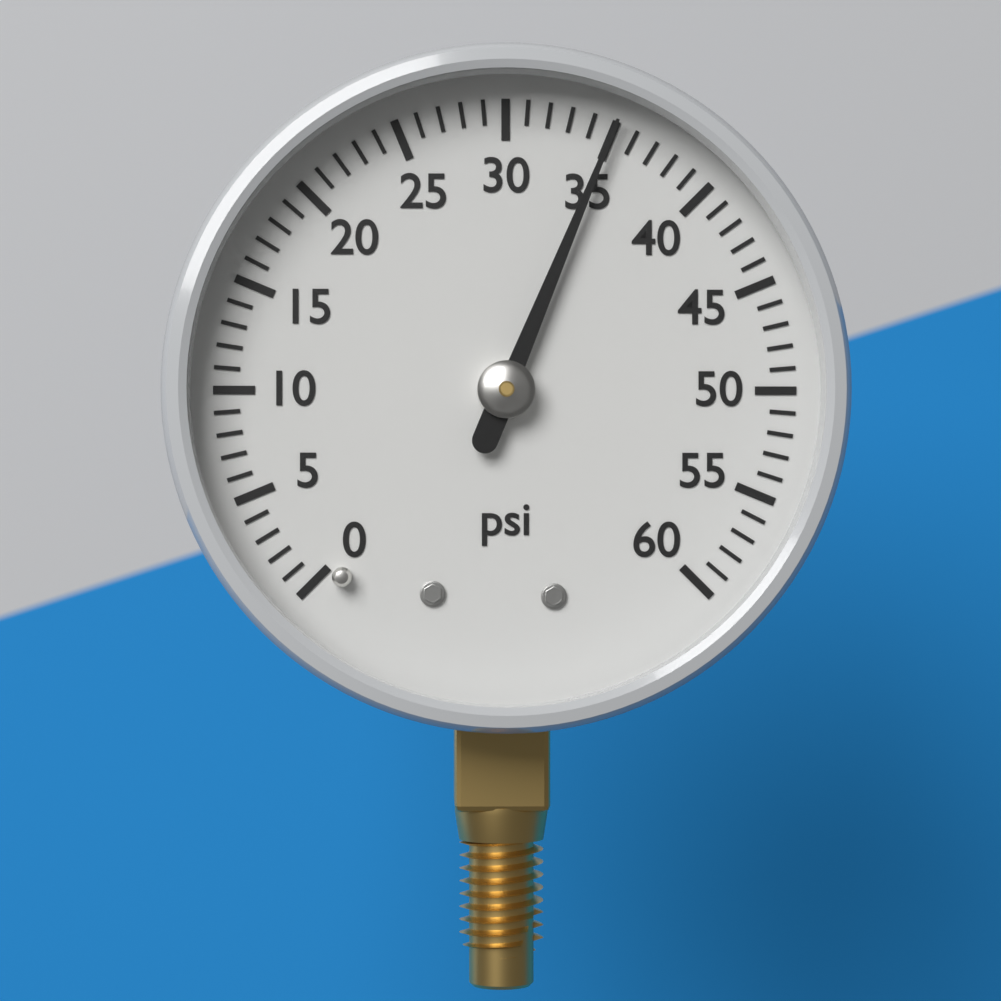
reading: 35 psi
